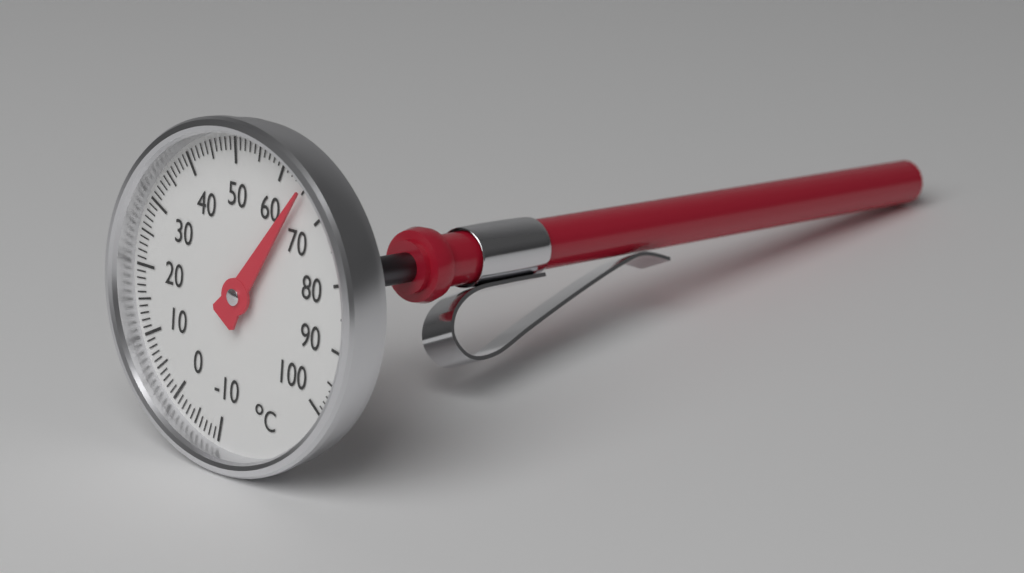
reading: 65 °C
